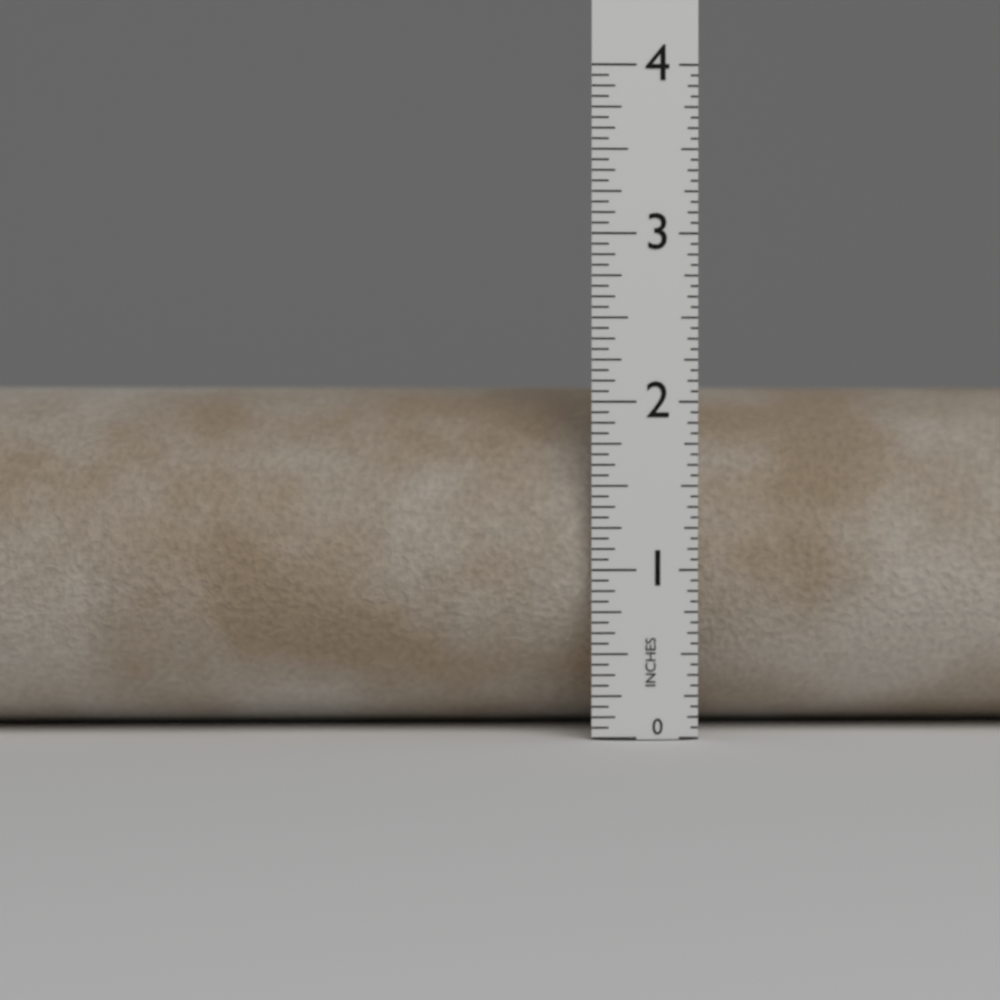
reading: 2.1250 in
